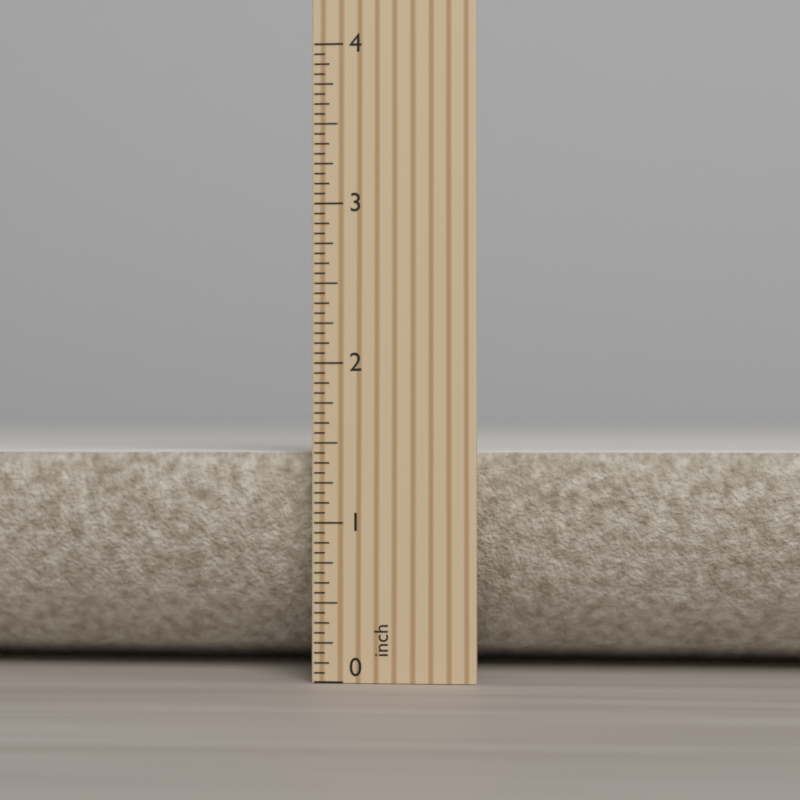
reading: 1.4375 inch
